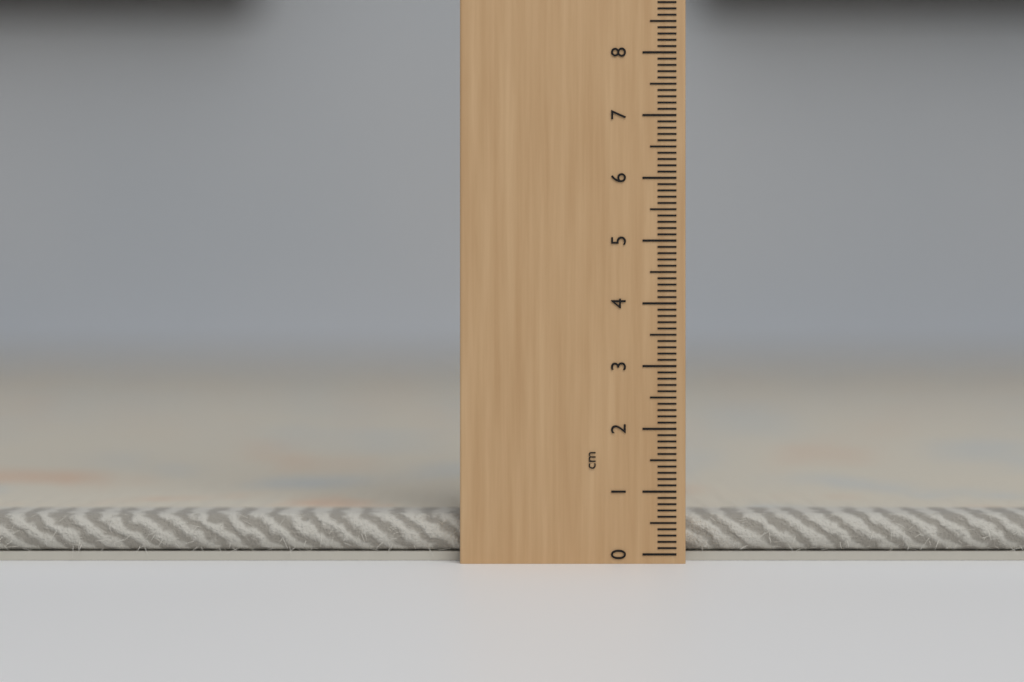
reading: 0.6 cm
